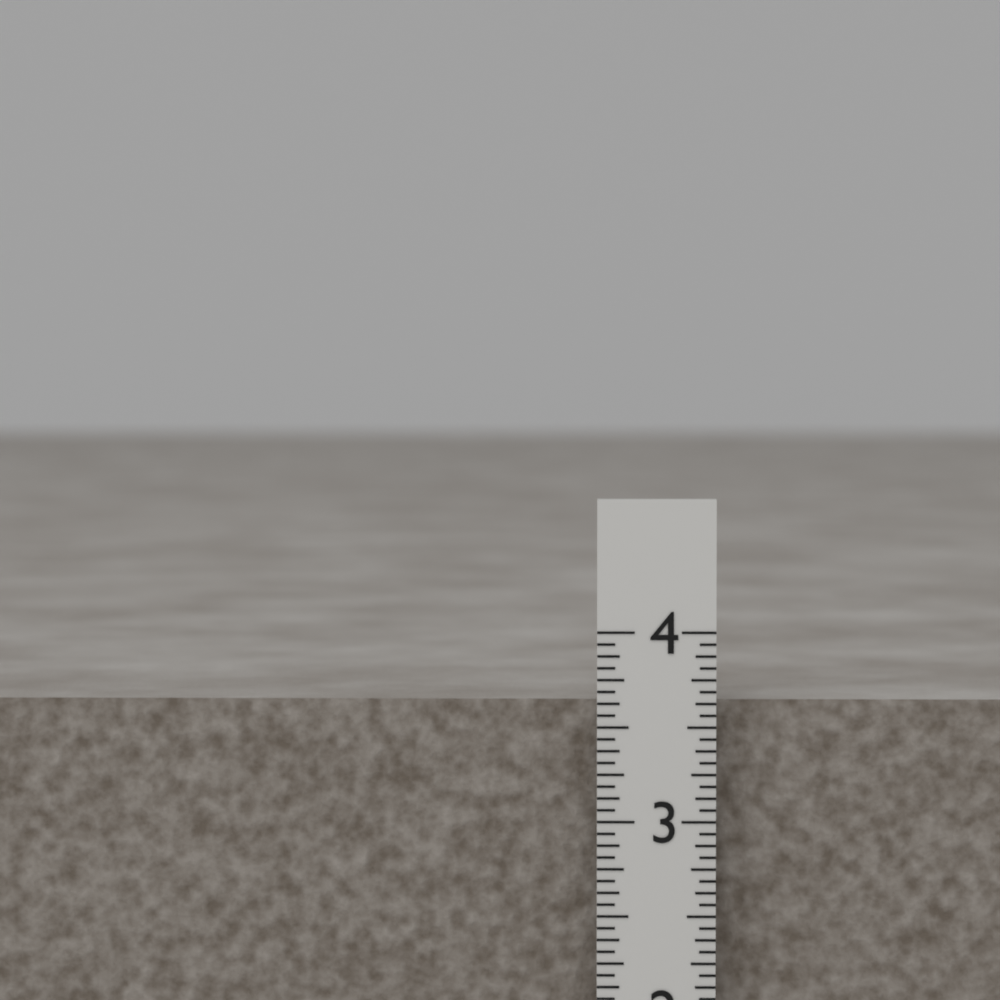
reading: 3.6250 in
